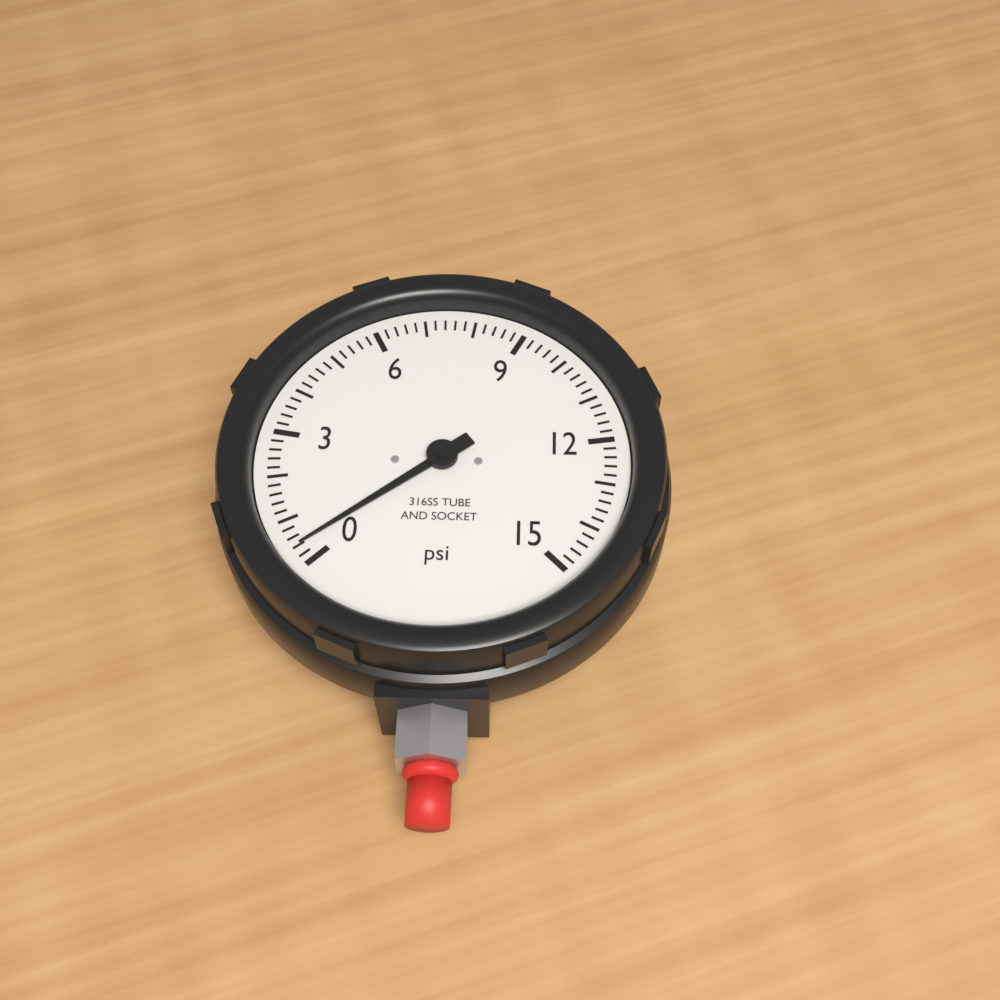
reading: 0.4 psi
